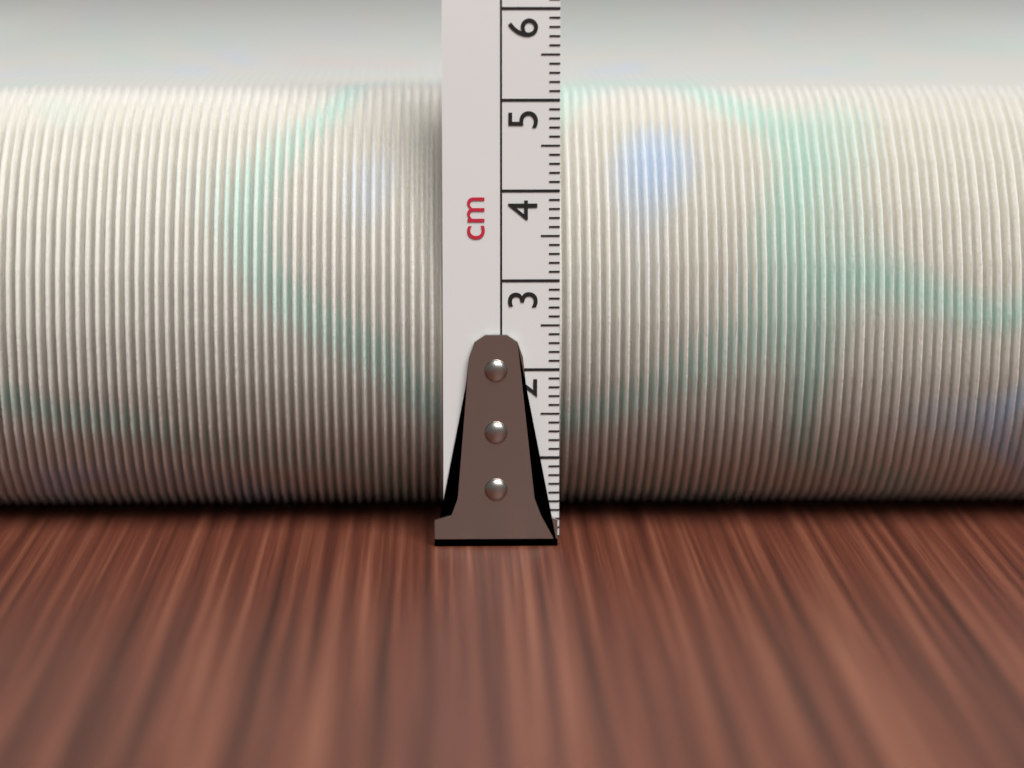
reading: 5.0 cm
